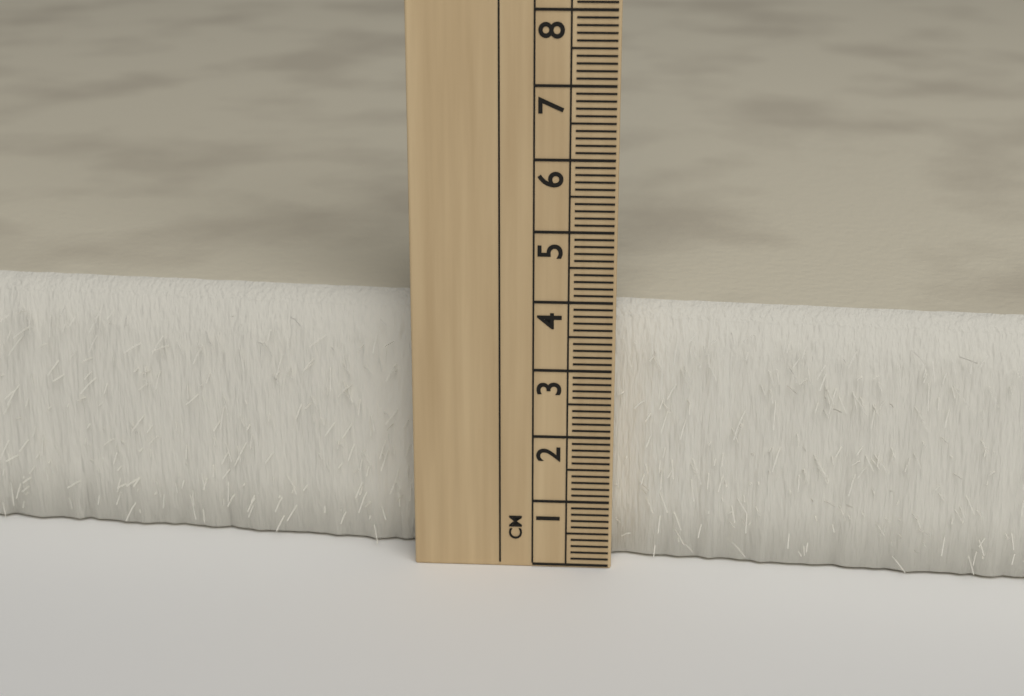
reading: 3.8 cm
